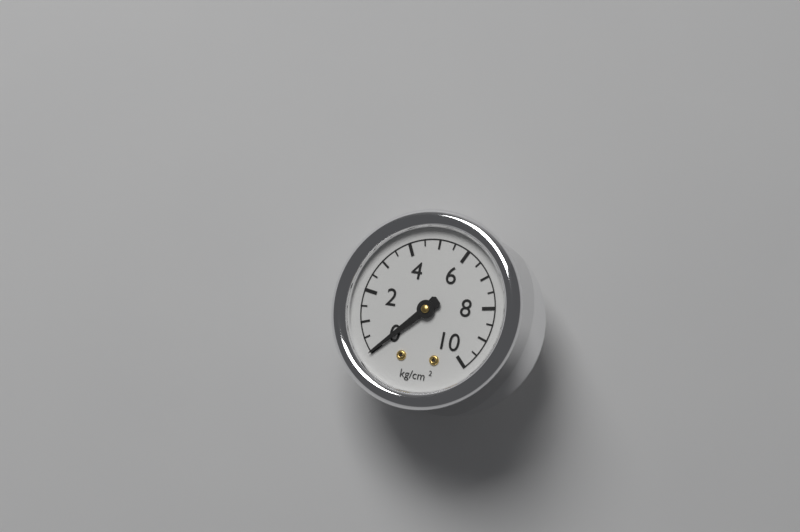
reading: 0.0 kg/cm²
